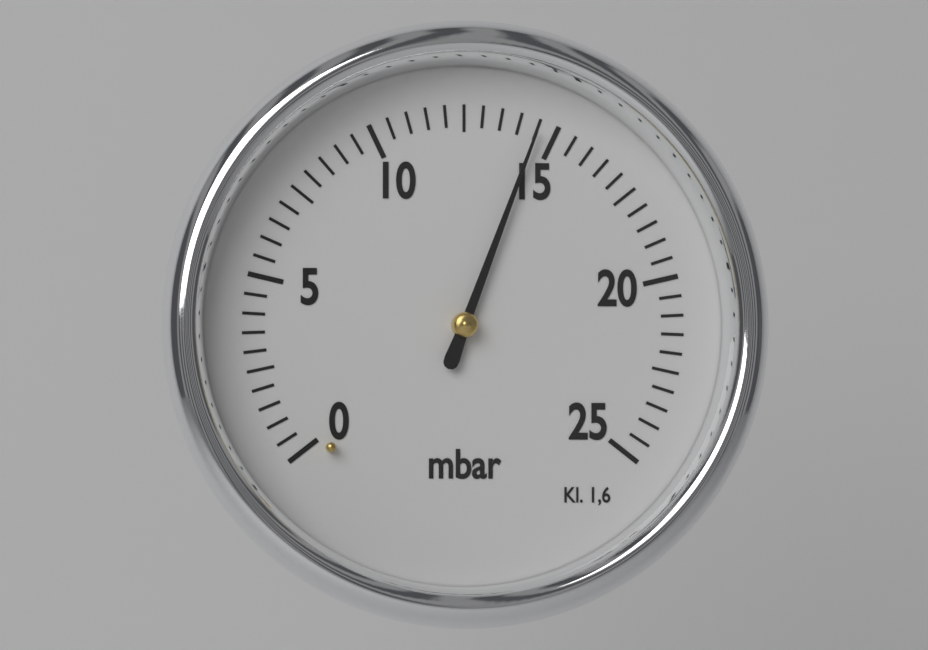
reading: 14.5 mbar
